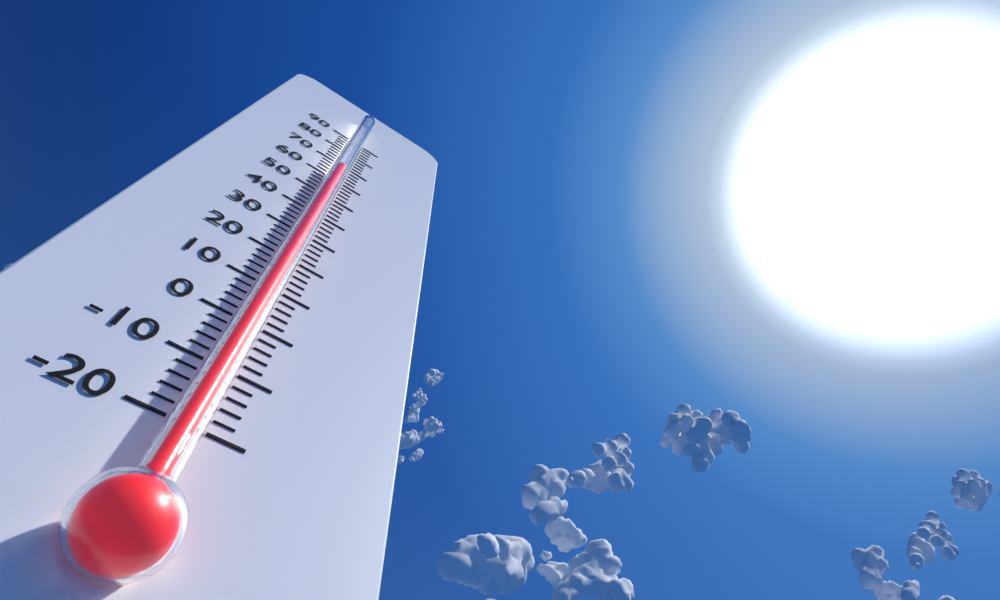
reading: 62 (no unit)
